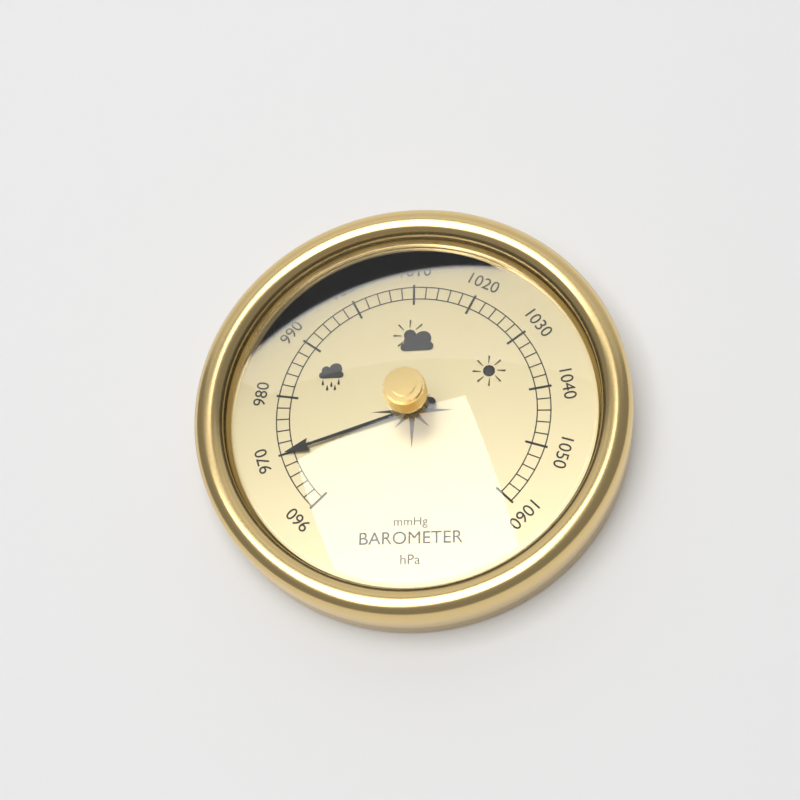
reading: 970 hPa
